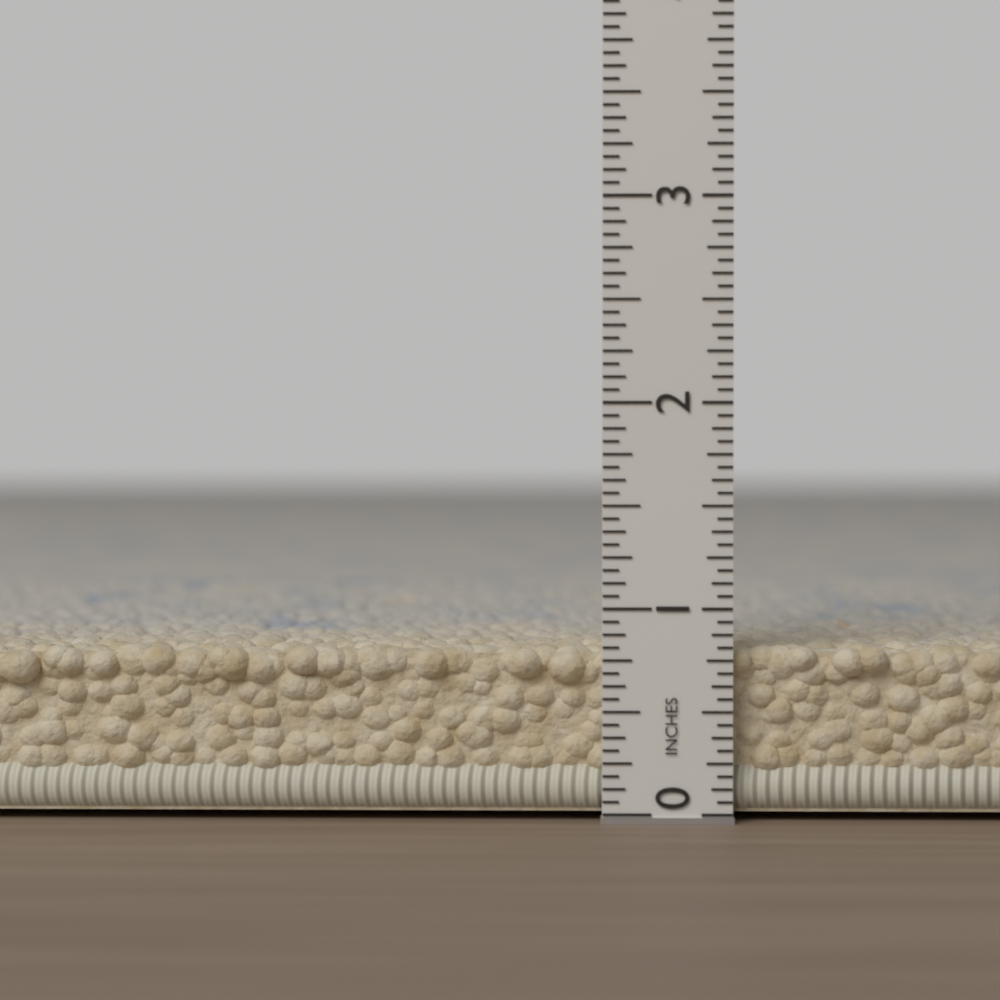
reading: 0.8125 in
